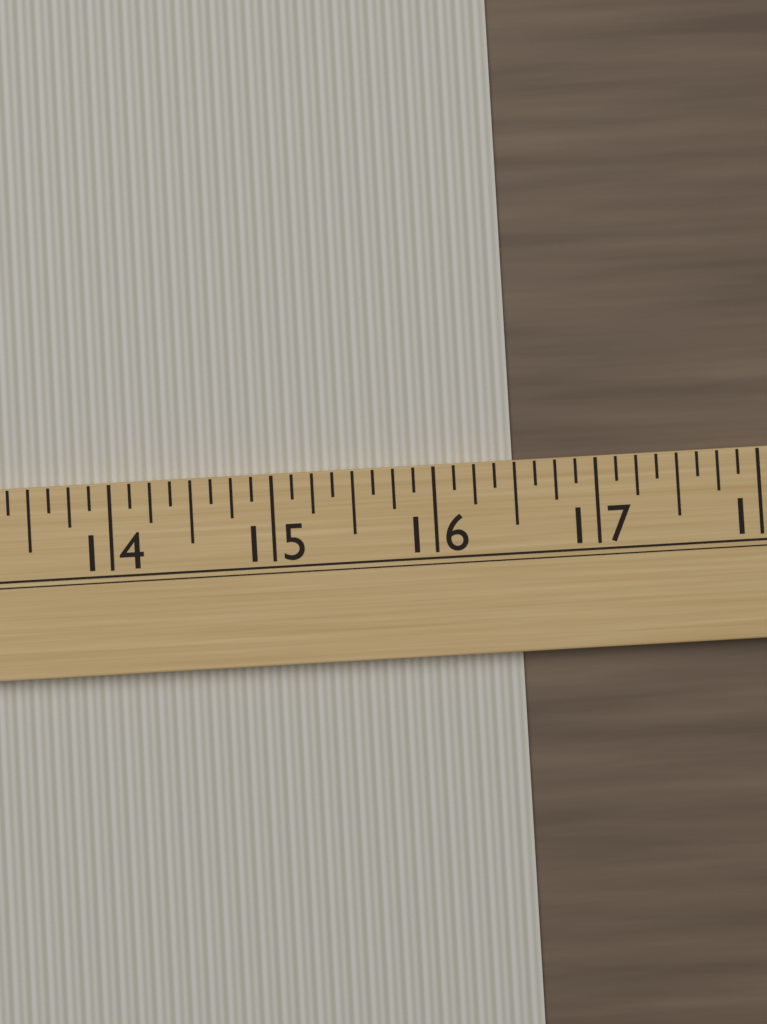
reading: 16.500 (no unit)
